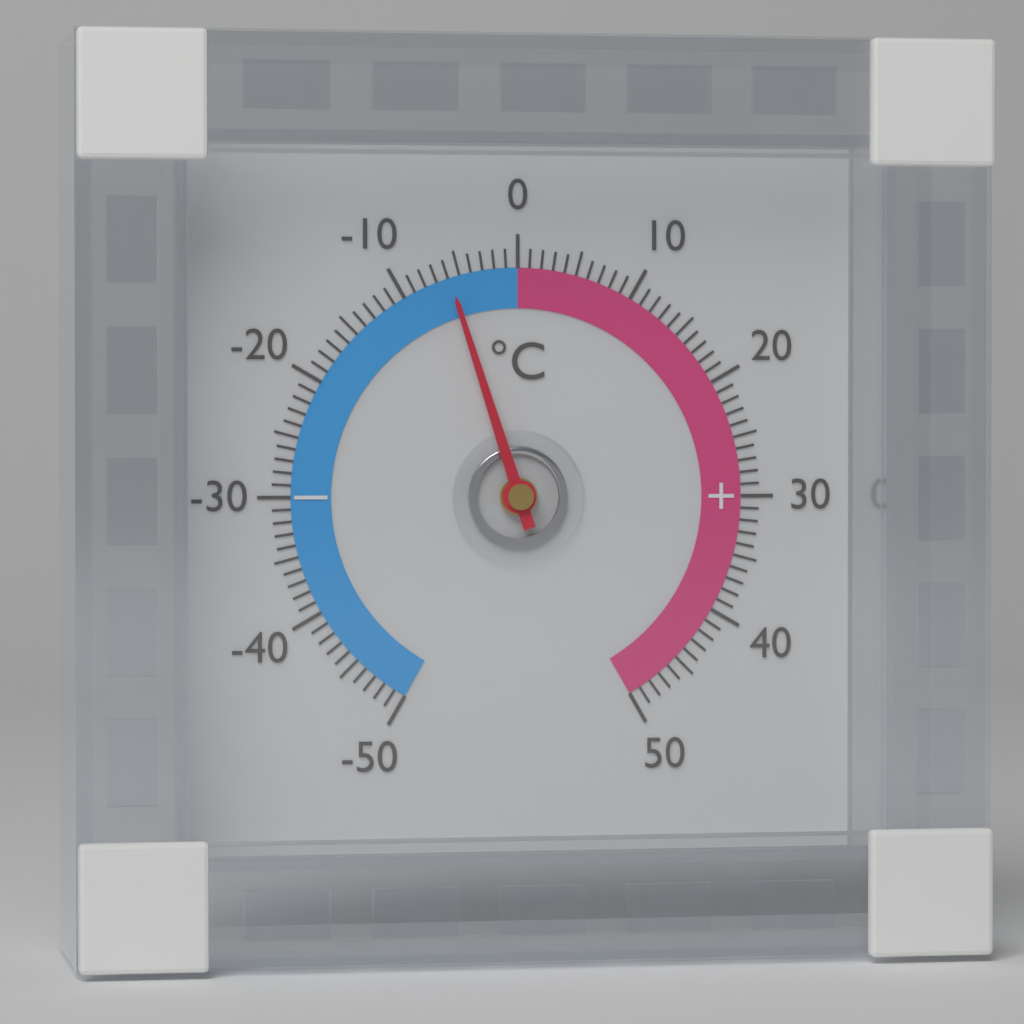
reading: -6 °C
